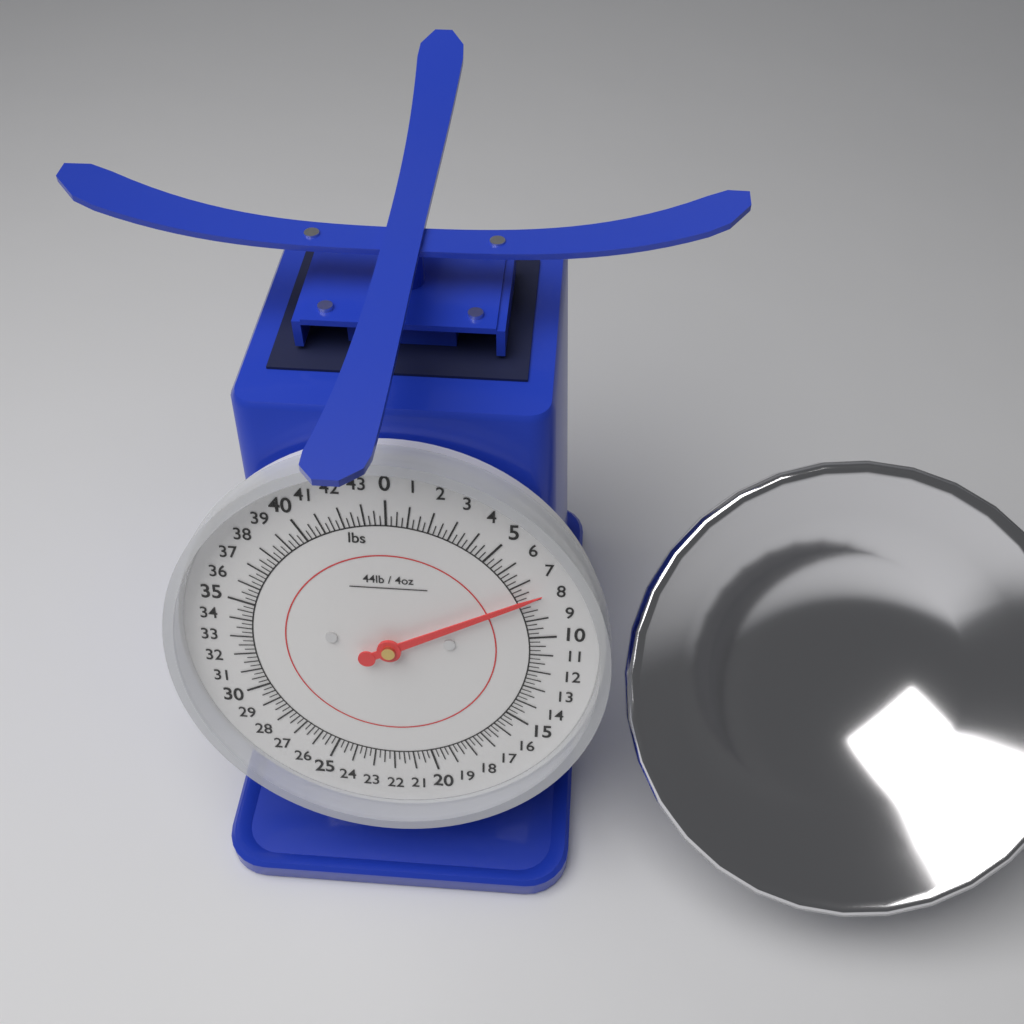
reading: 7.75 lbs
